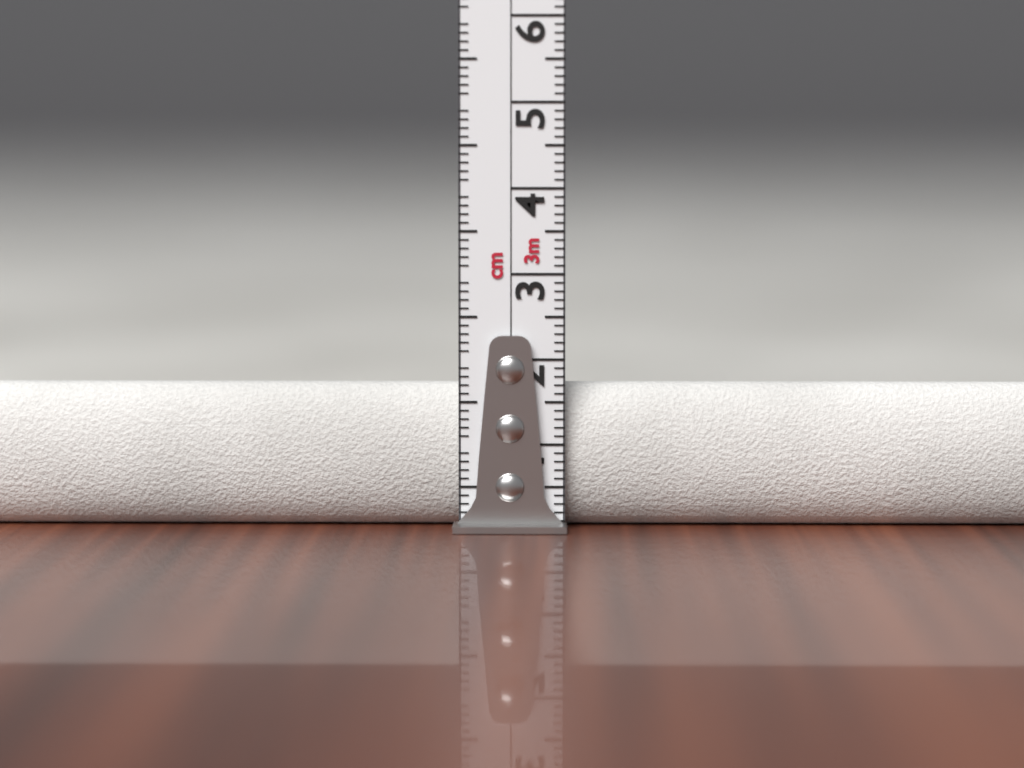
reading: 1.7 cm
